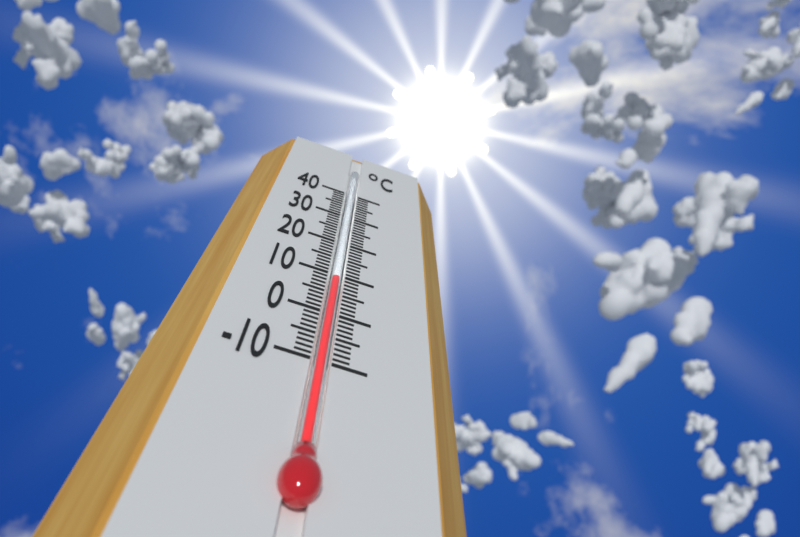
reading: 9 °C
